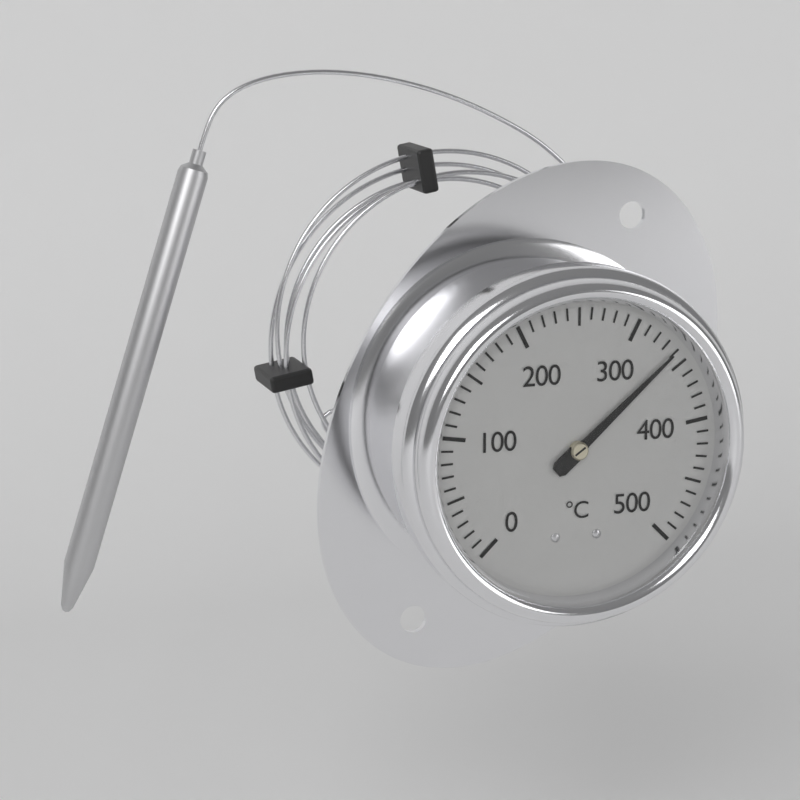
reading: 340 °C
